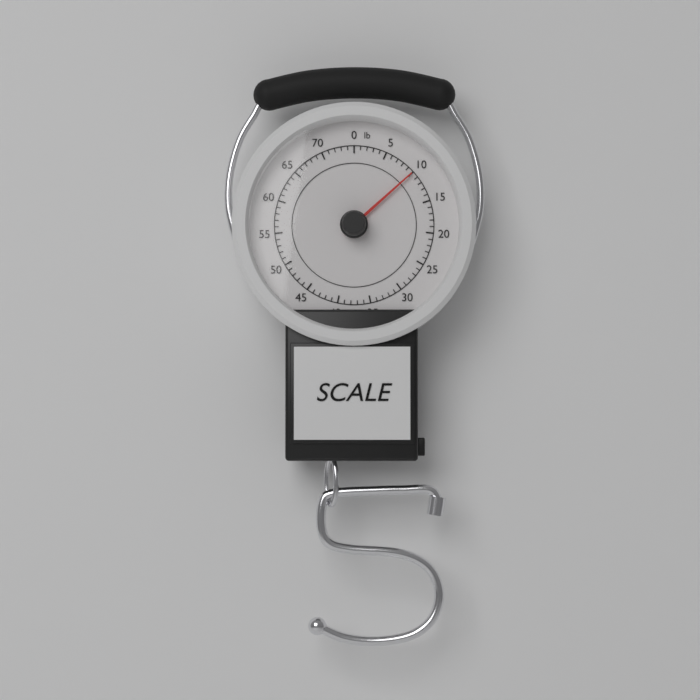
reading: 10 lb
